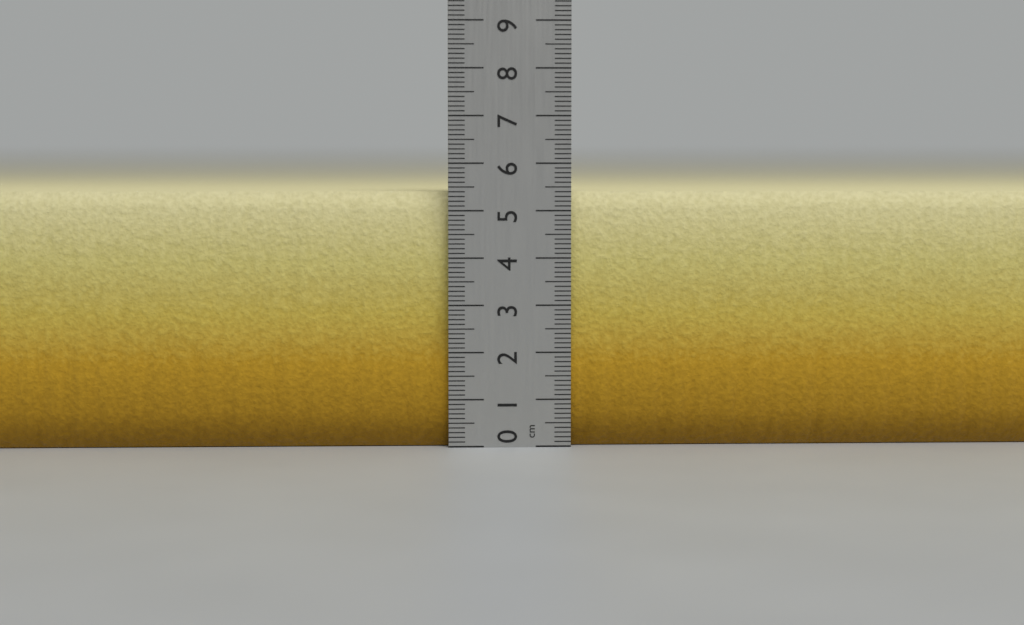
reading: 5.4 cm
